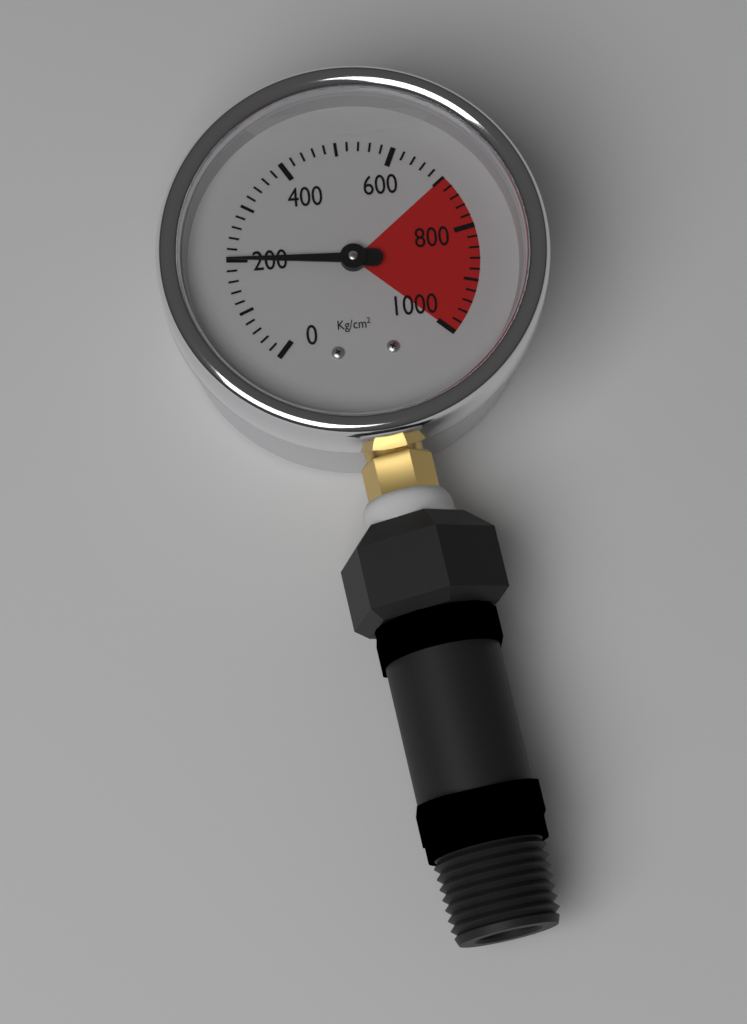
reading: 200 kg/cm²
